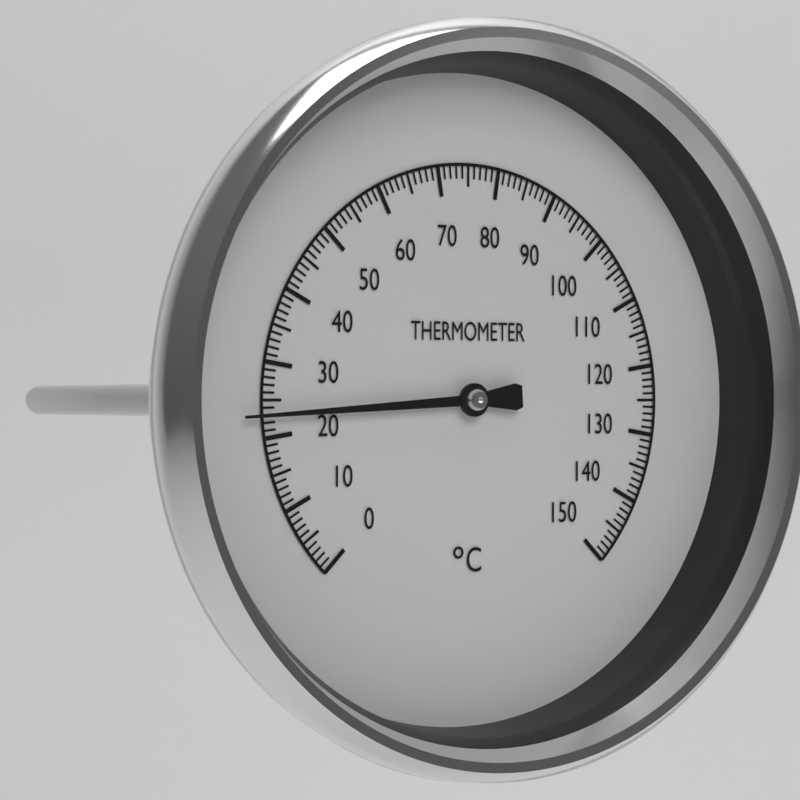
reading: 23 °C
